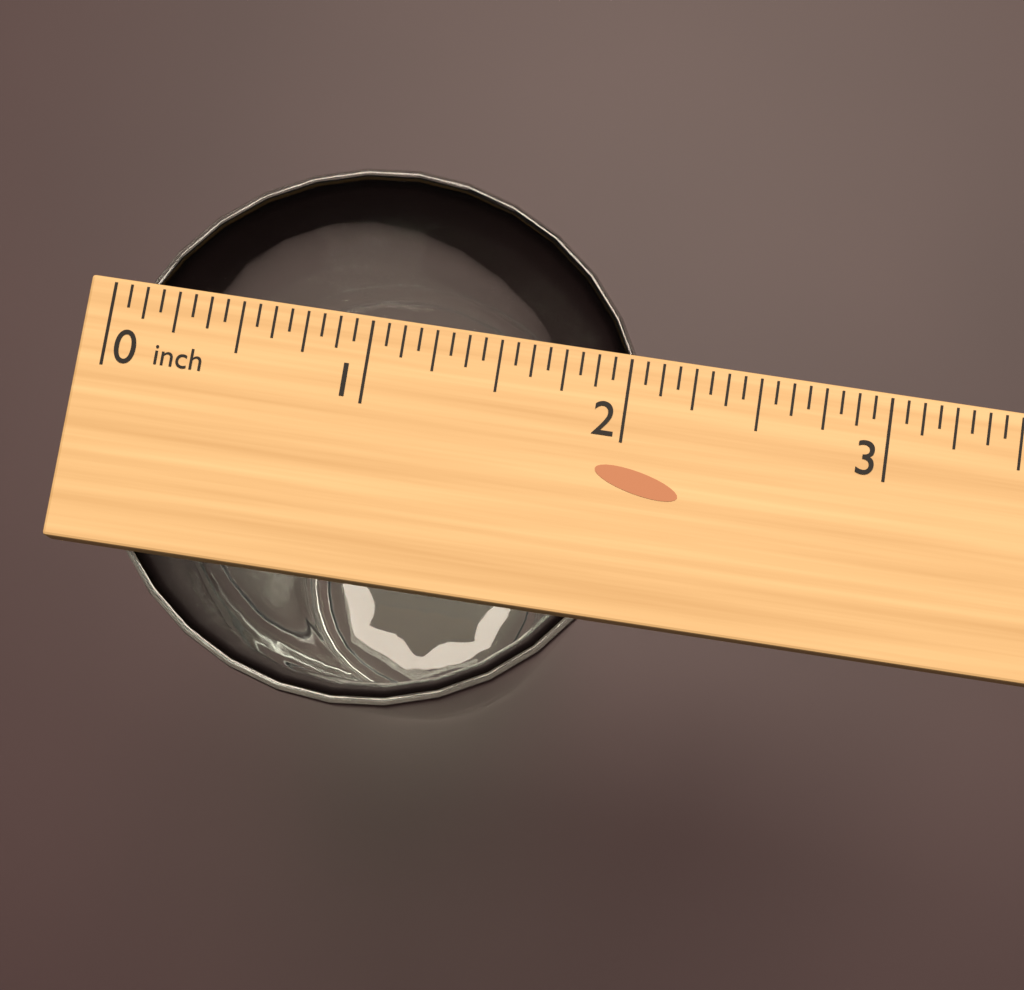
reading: 2.1250 inch
